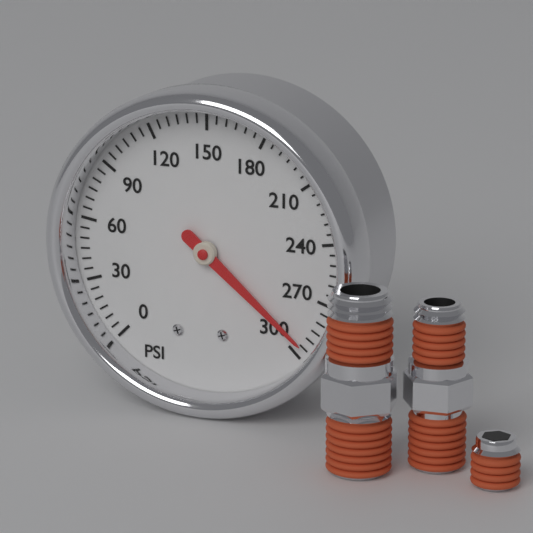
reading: 295 psi
